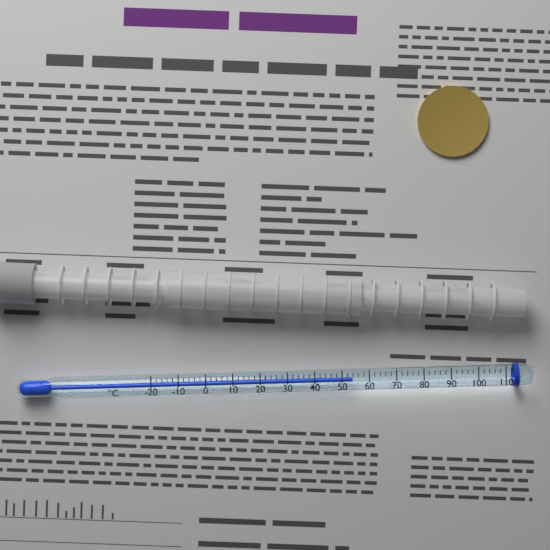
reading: 54 °C
